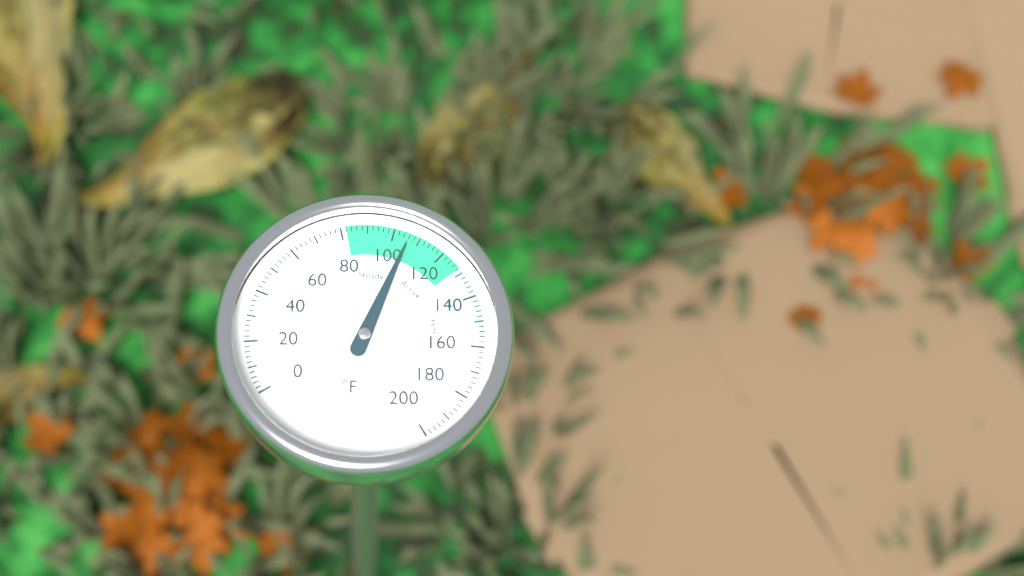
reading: 106 °F
